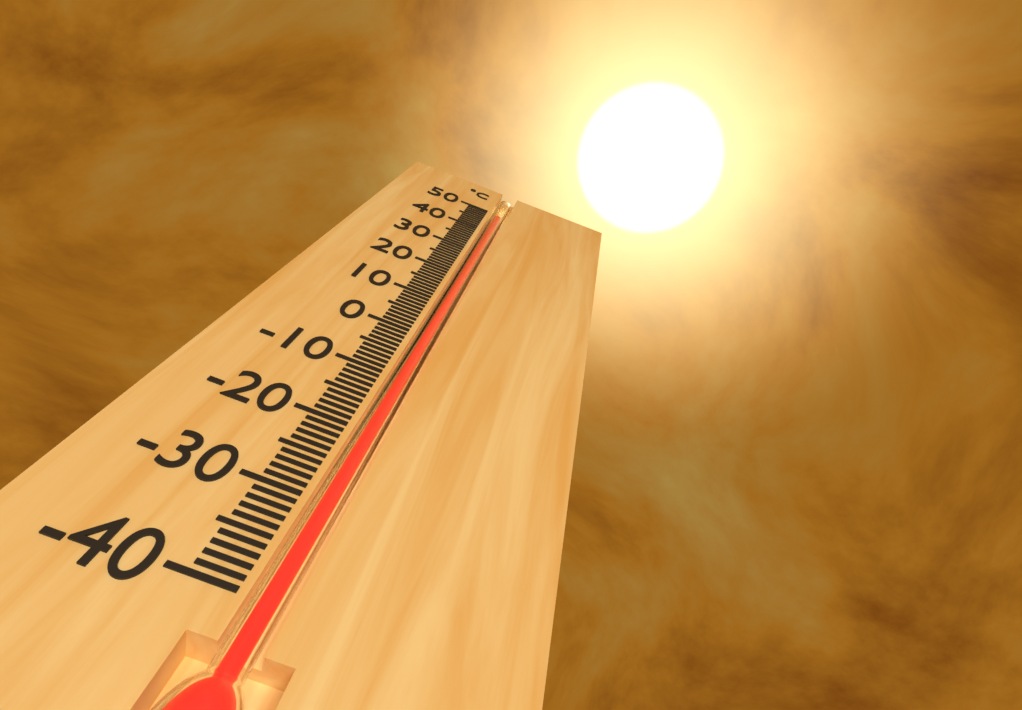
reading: 48 °C
